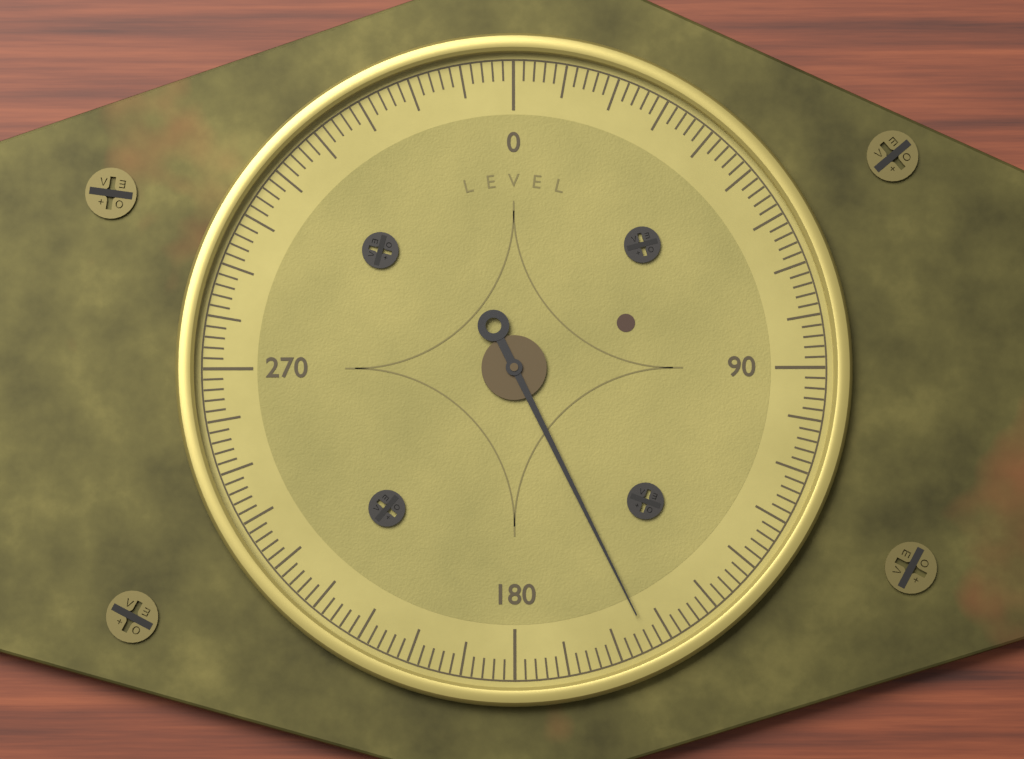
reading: 154 (no unit)
